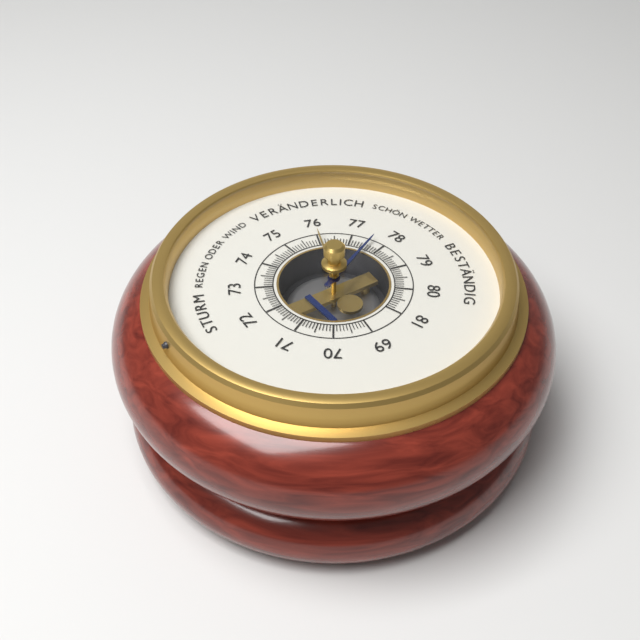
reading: 77.6 (no unit)
